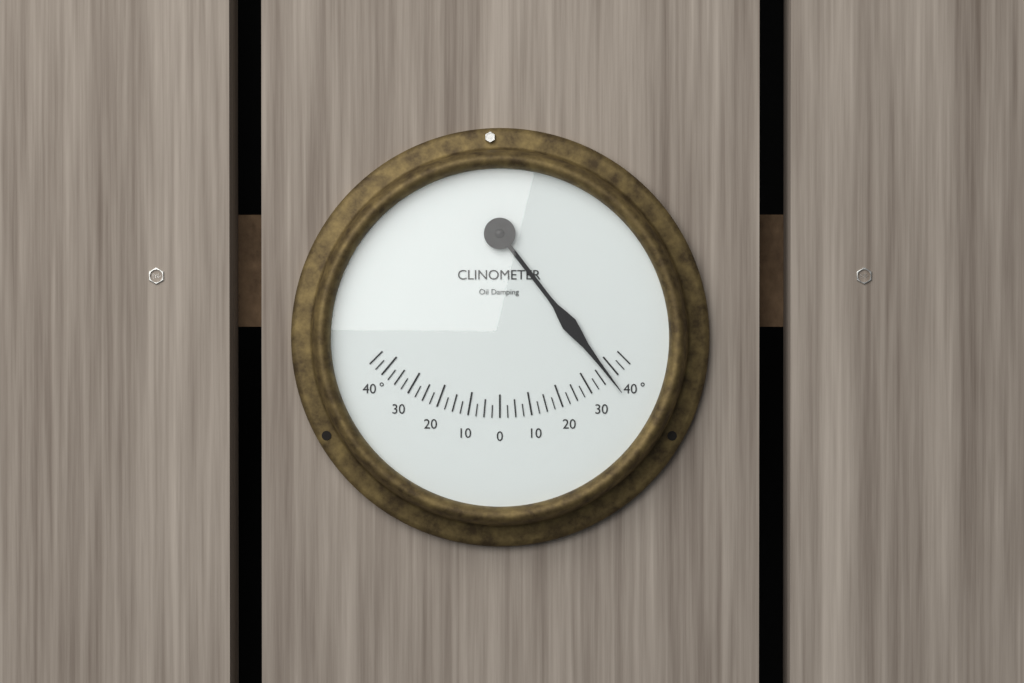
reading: 37.5 °
